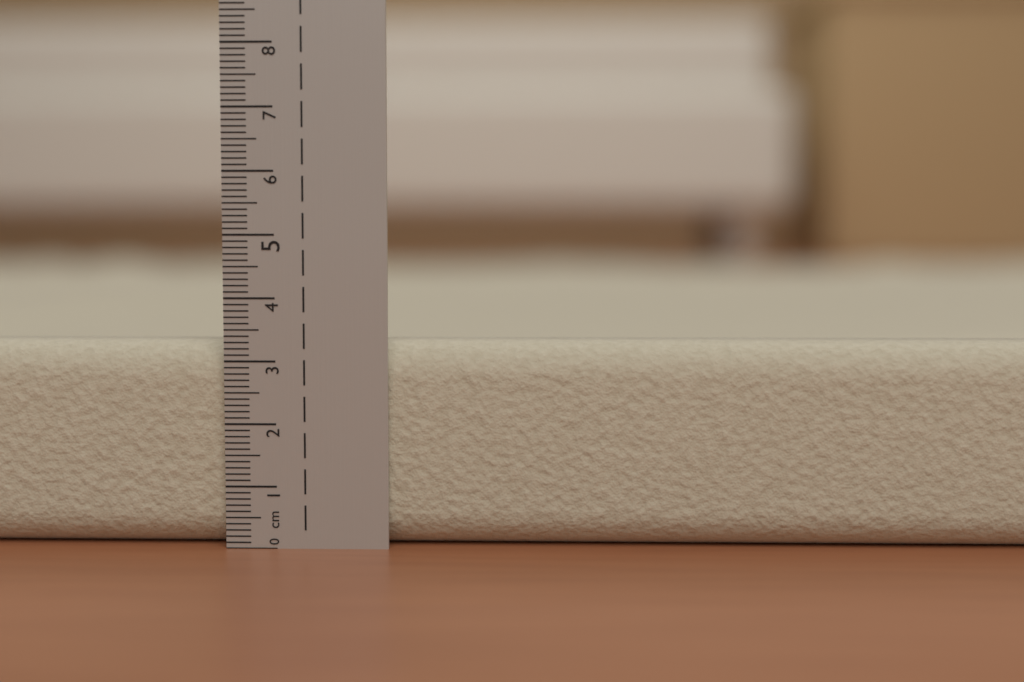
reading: 3.3 cm
